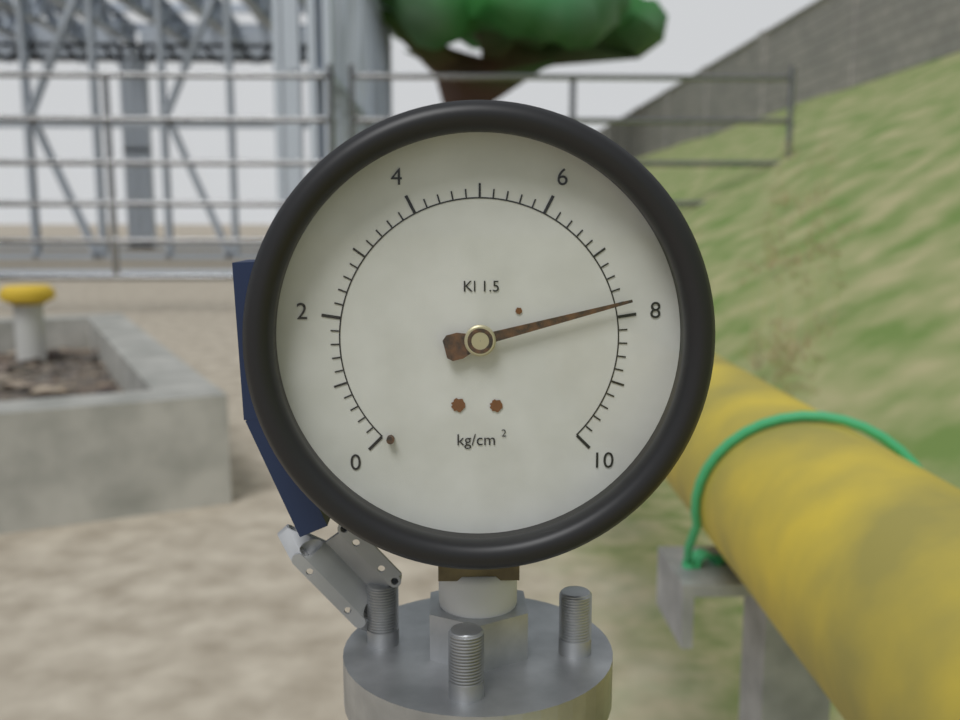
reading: 7.8 kg/cm²
